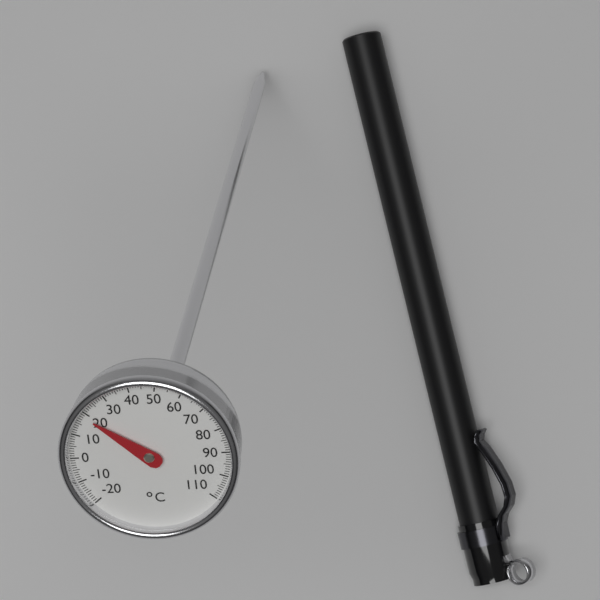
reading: 19 °C
